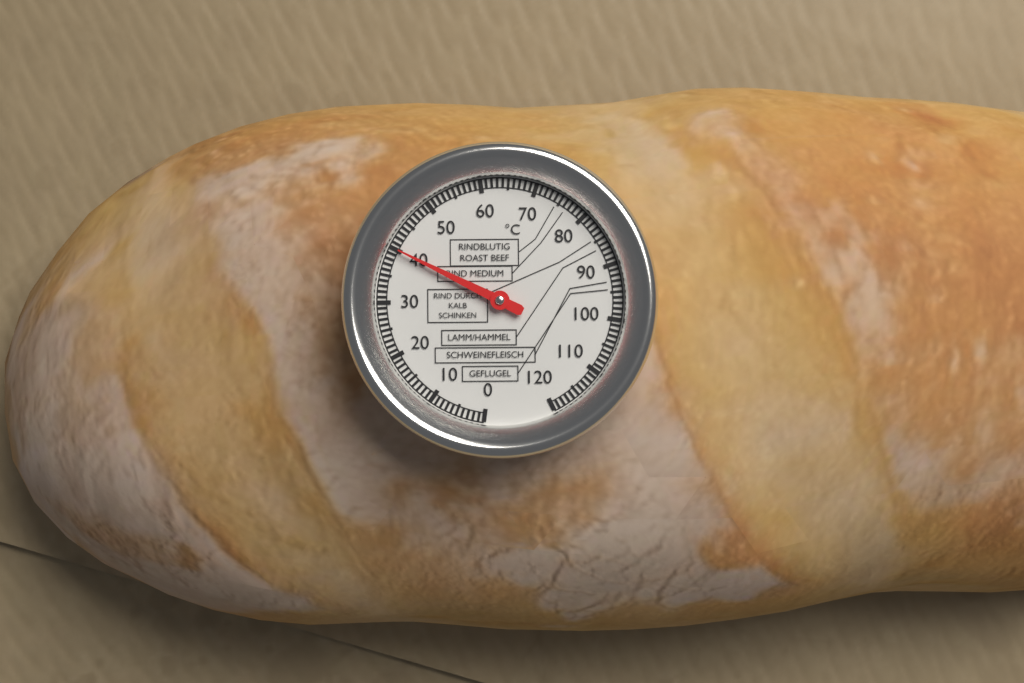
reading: 40 °C
